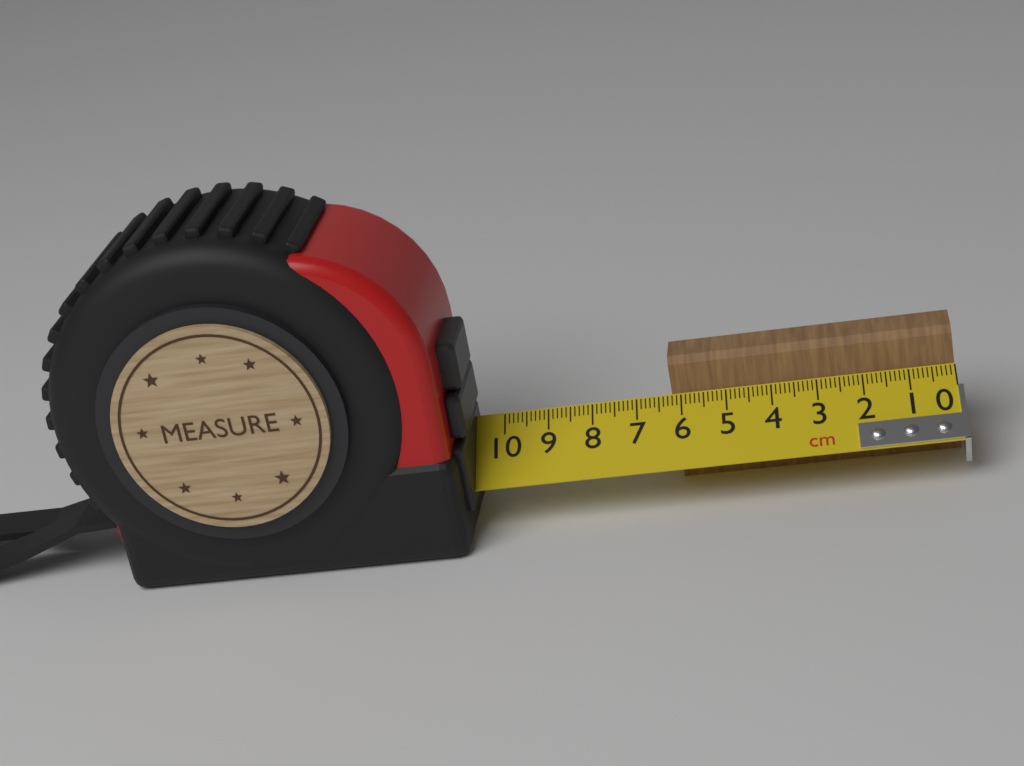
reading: 6.2 cm
